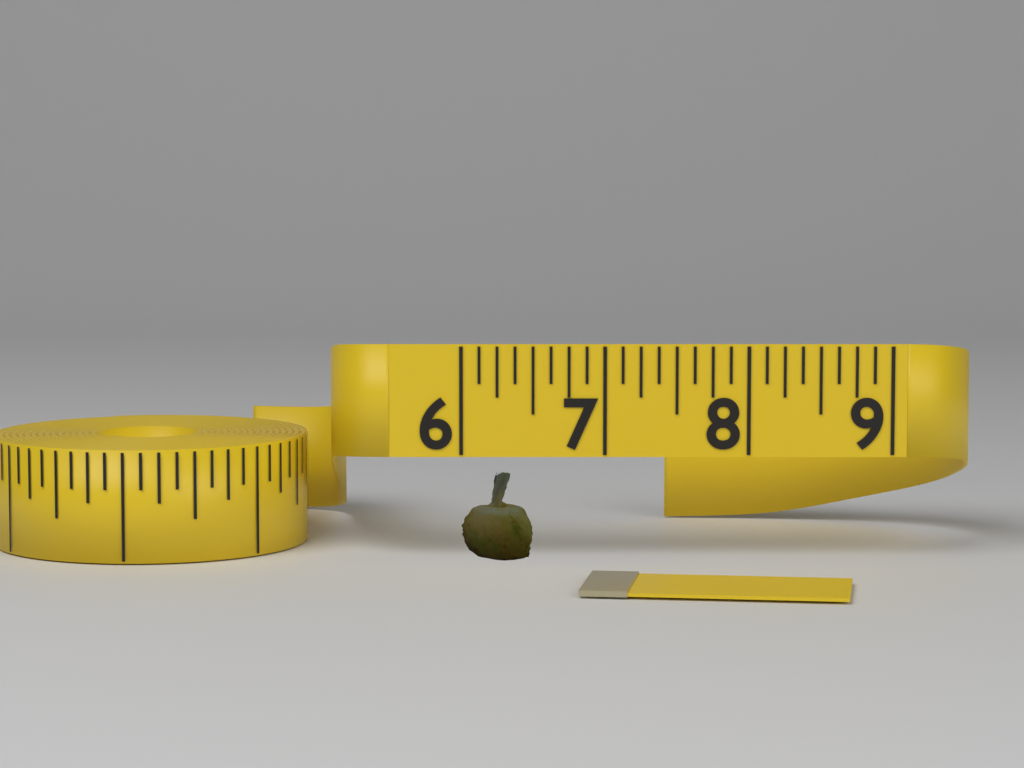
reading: 6.500 (no unit)
